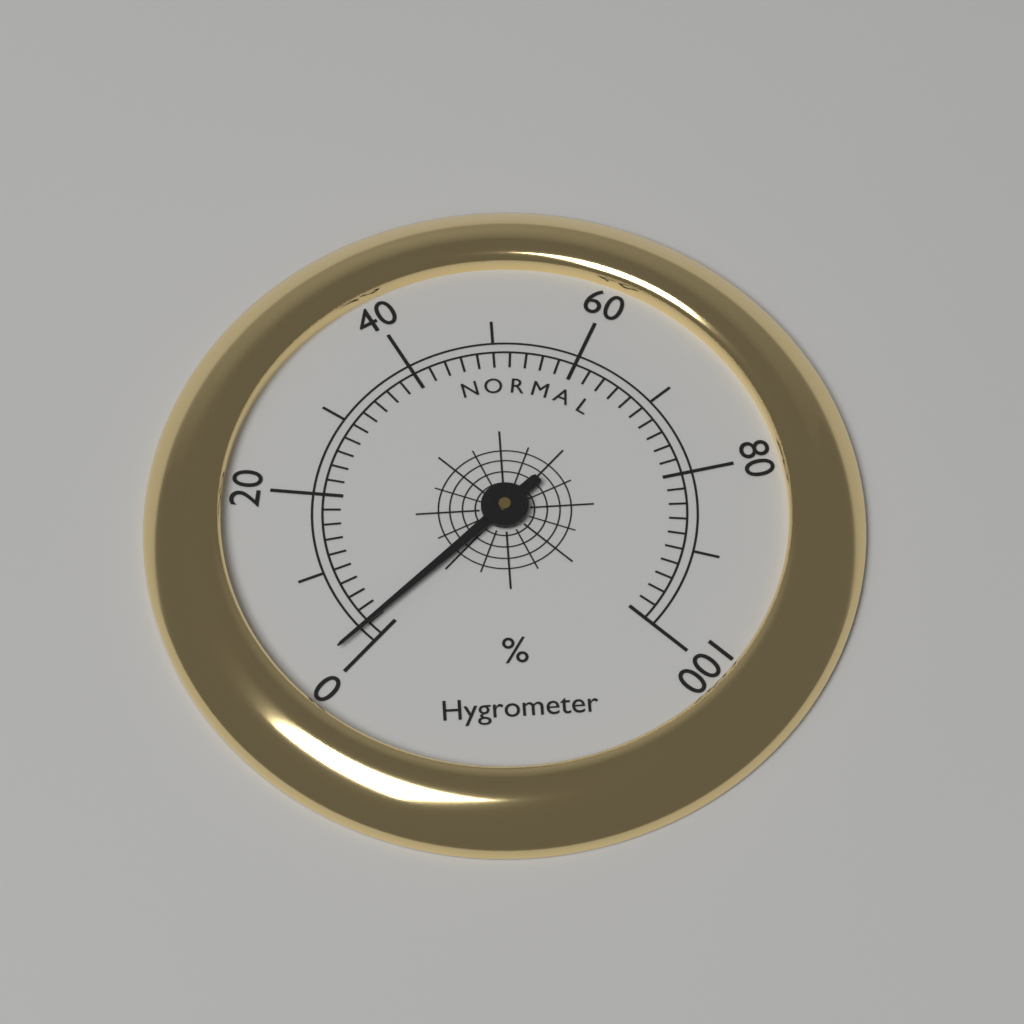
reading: 2 %
